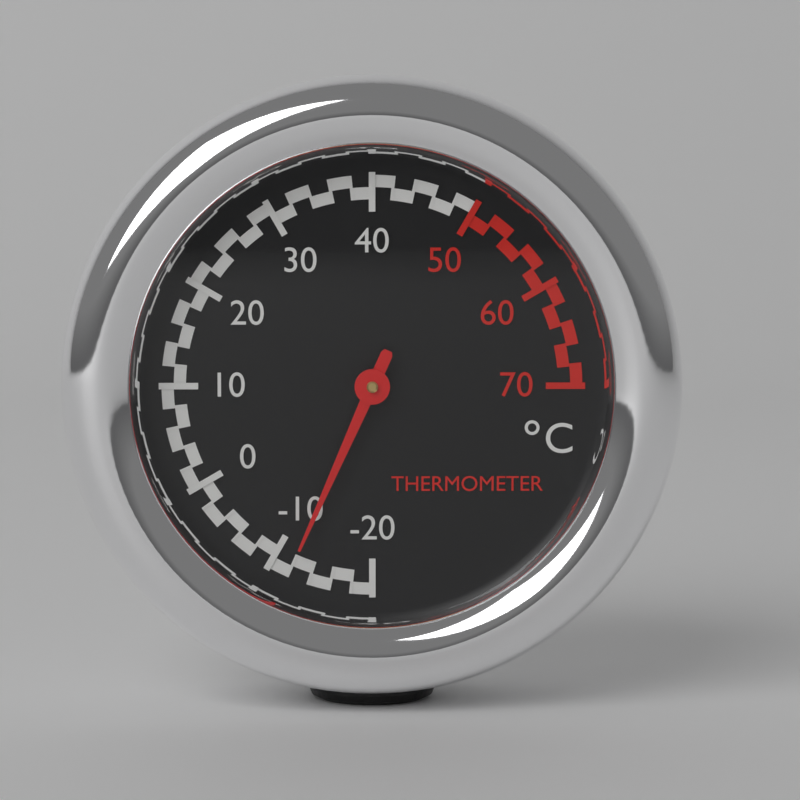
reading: -12 °C
